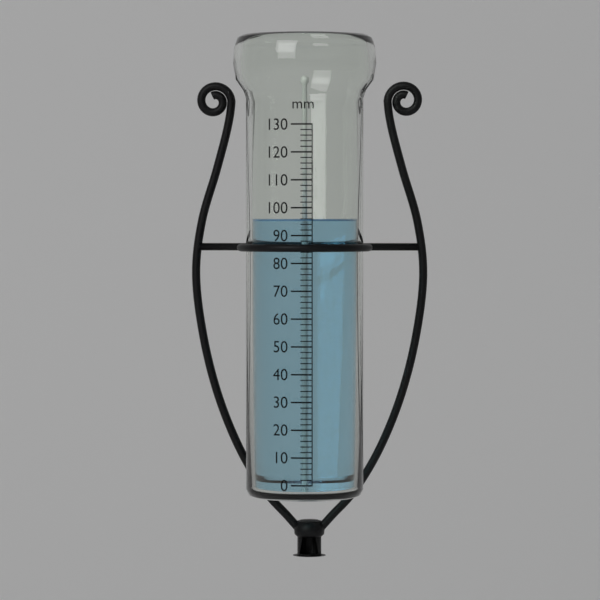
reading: 96 mm
